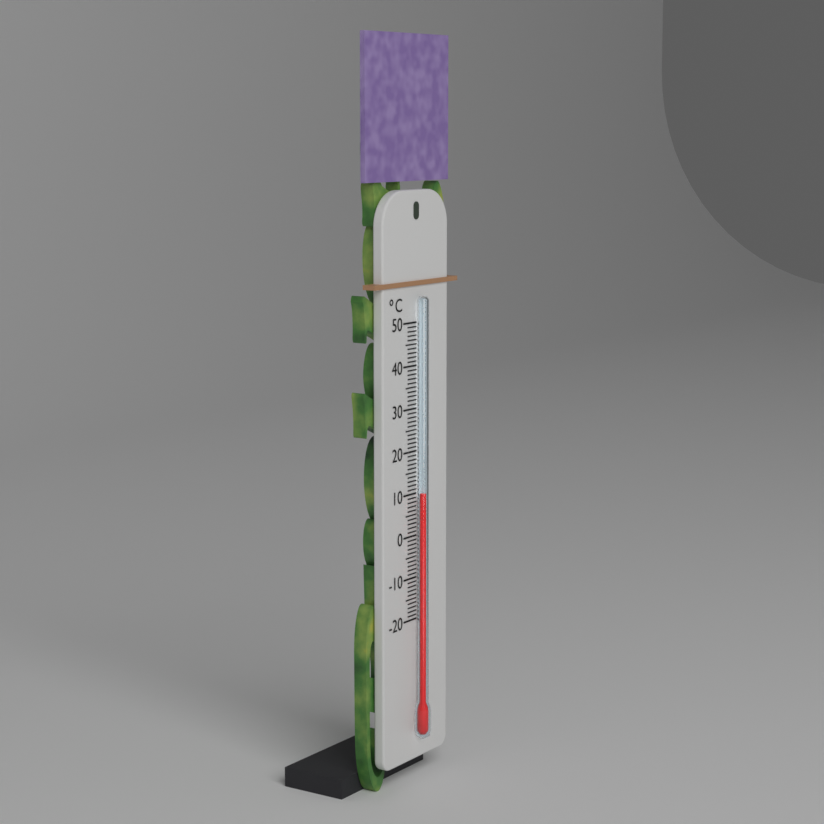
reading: 10 °C
